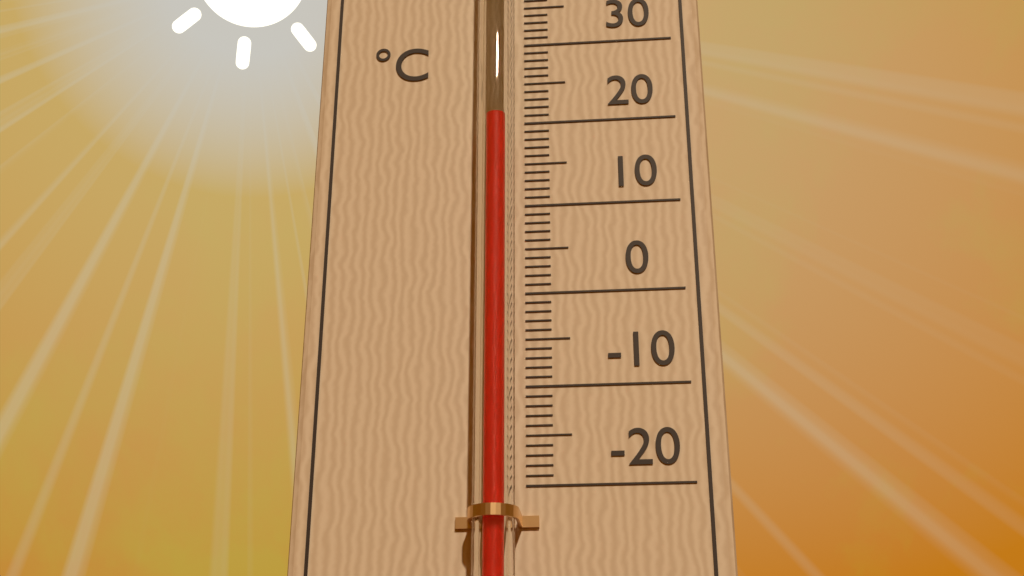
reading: 19 °C
